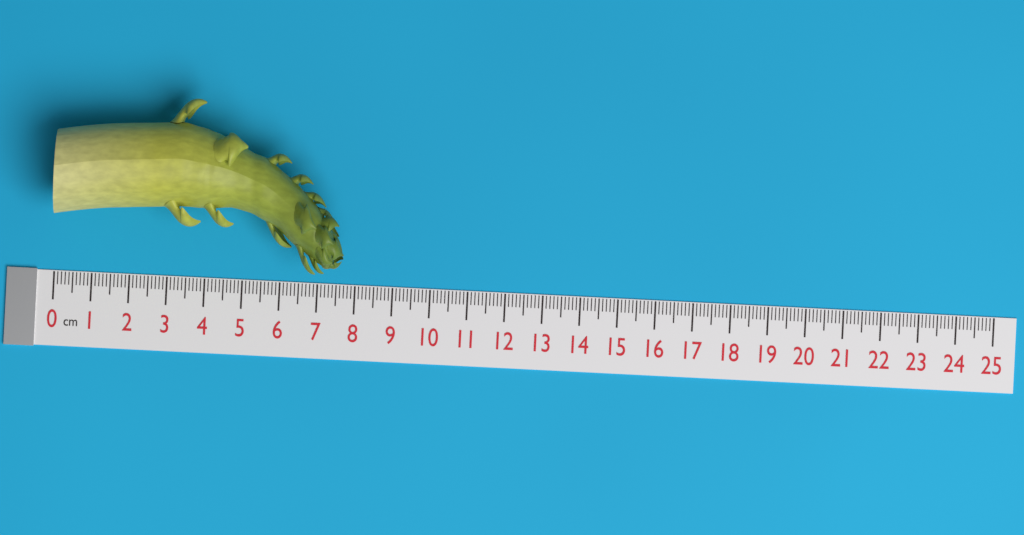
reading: 7.7 cm
